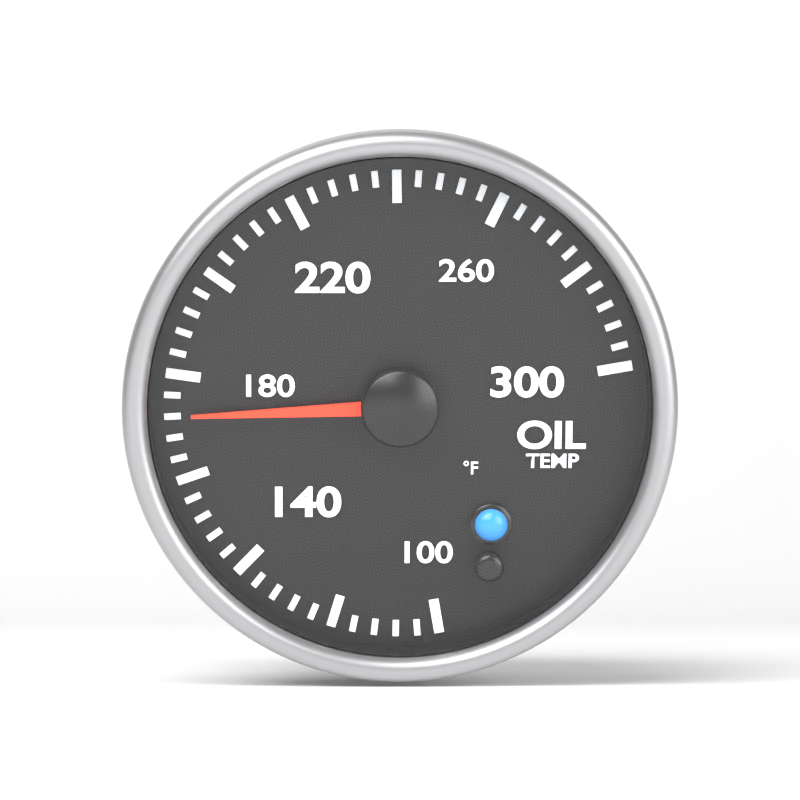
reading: 172 °F
